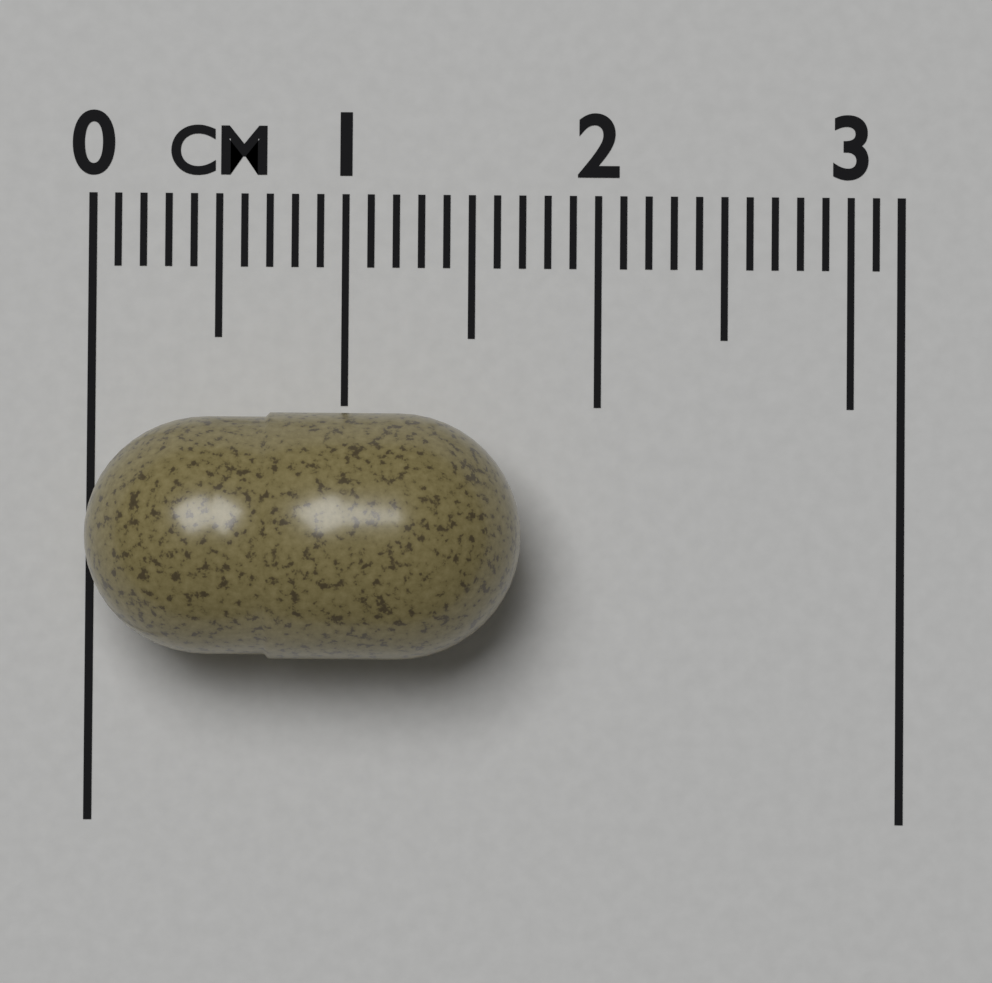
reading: 1.7 cm
